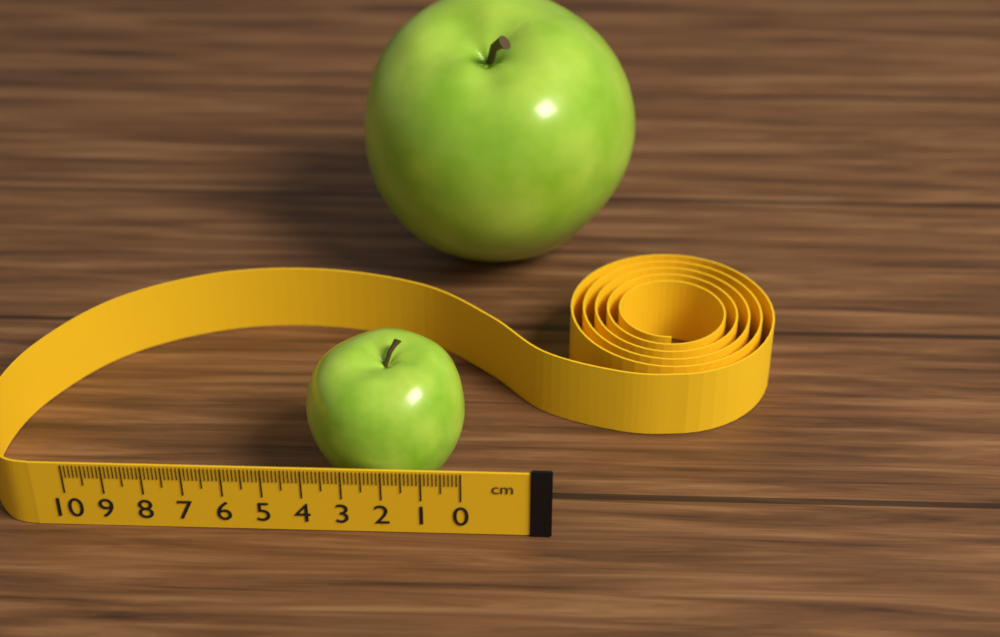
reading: 4.1 cm
